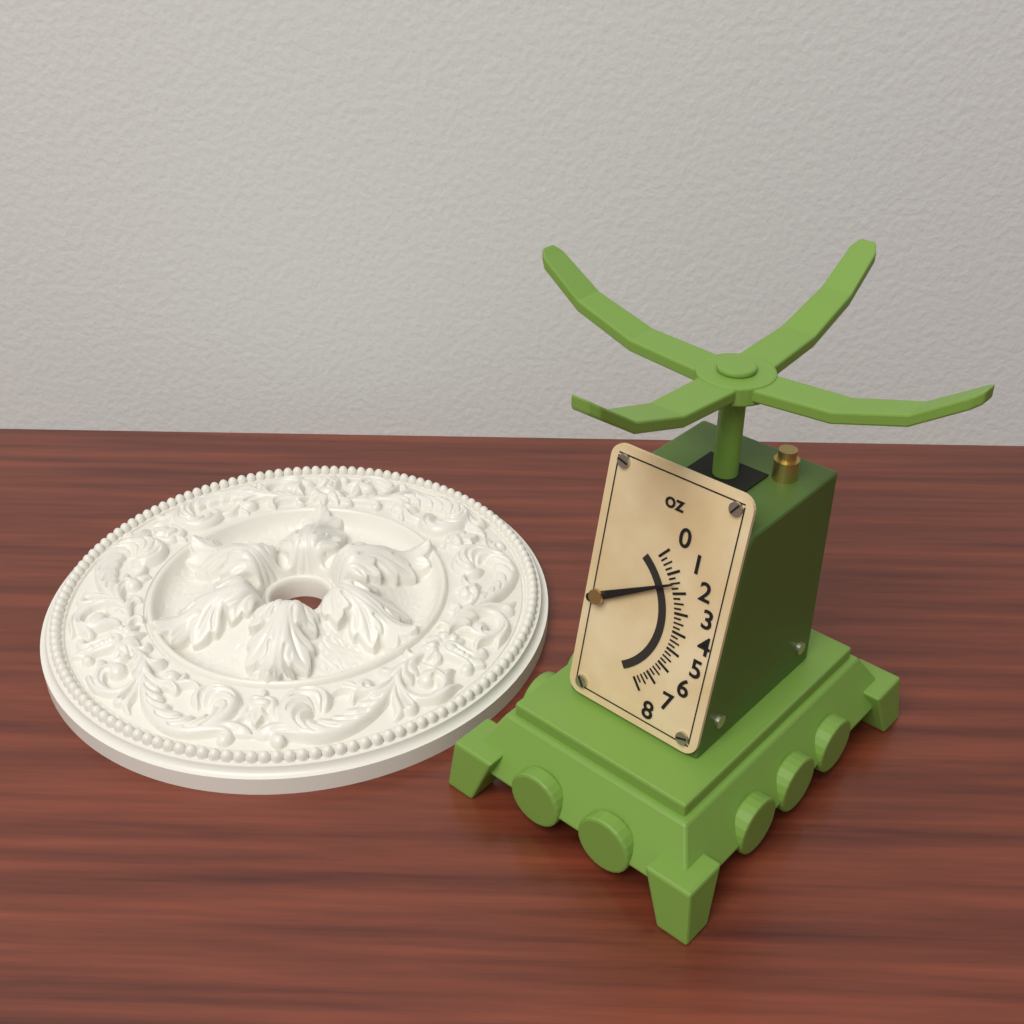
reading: 1.50 oz
